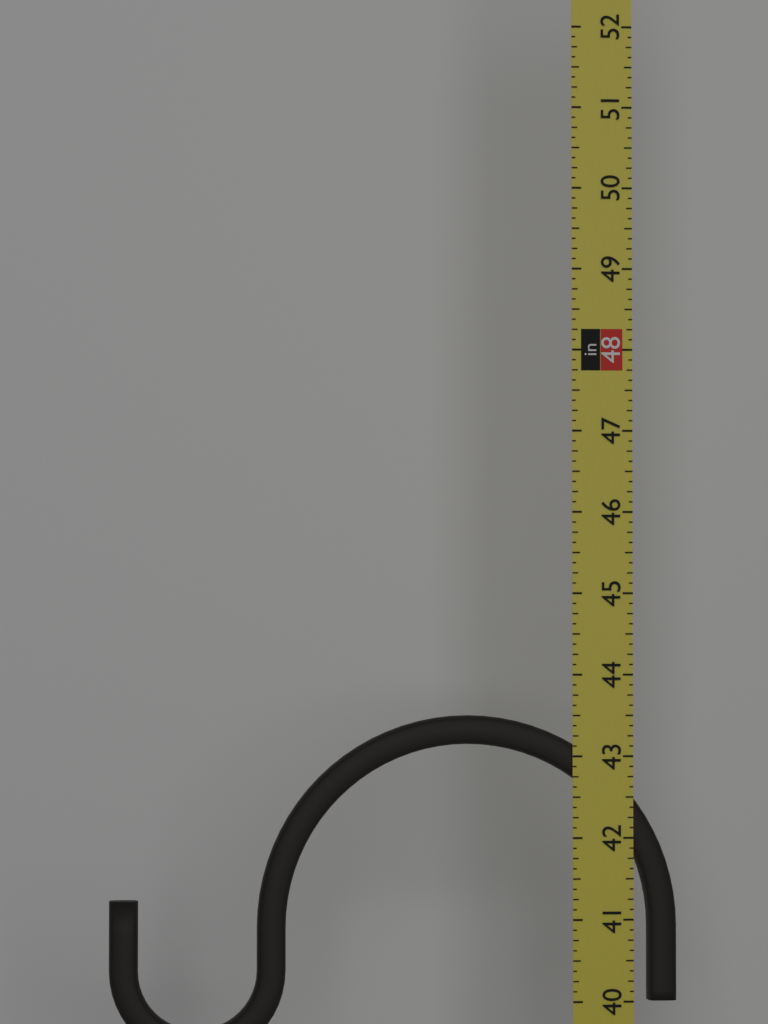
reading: 43.500 in
